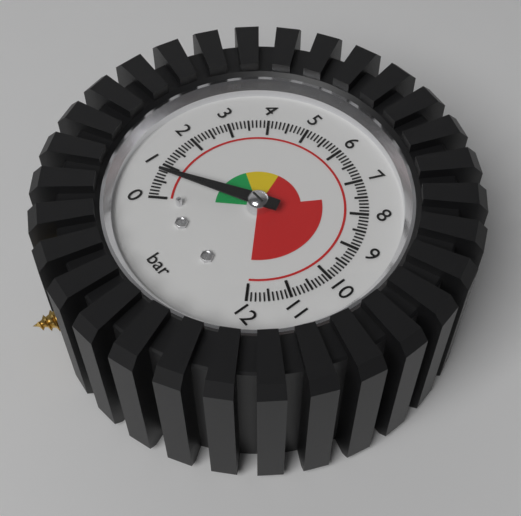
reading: 0.7 bar
